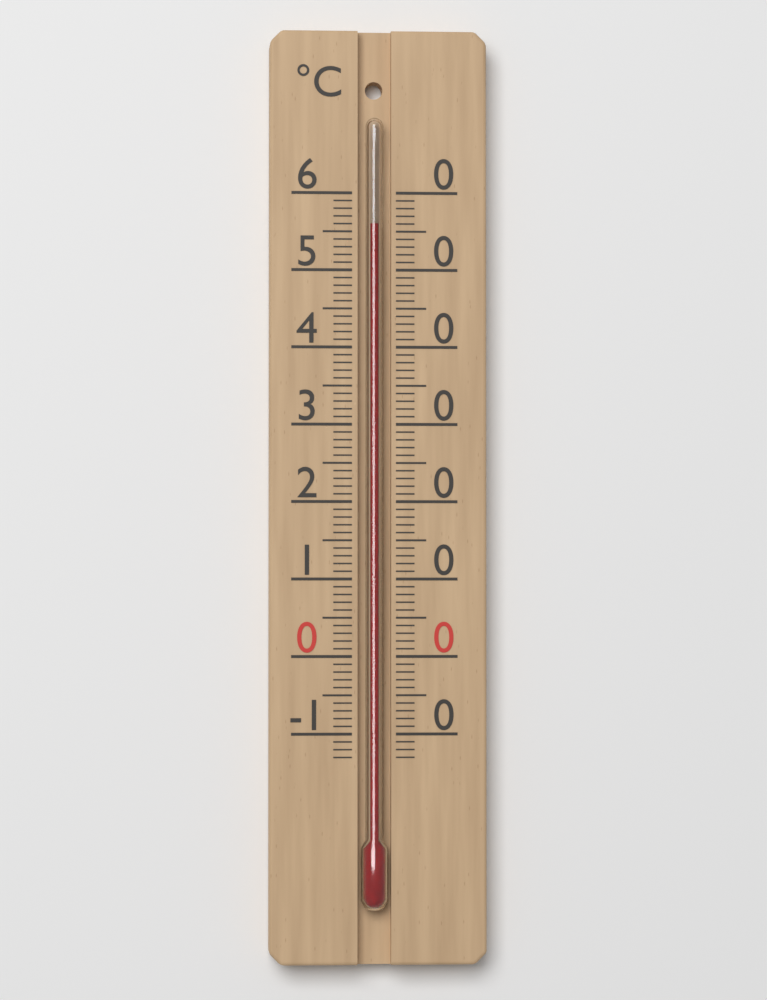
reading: 56 °C
